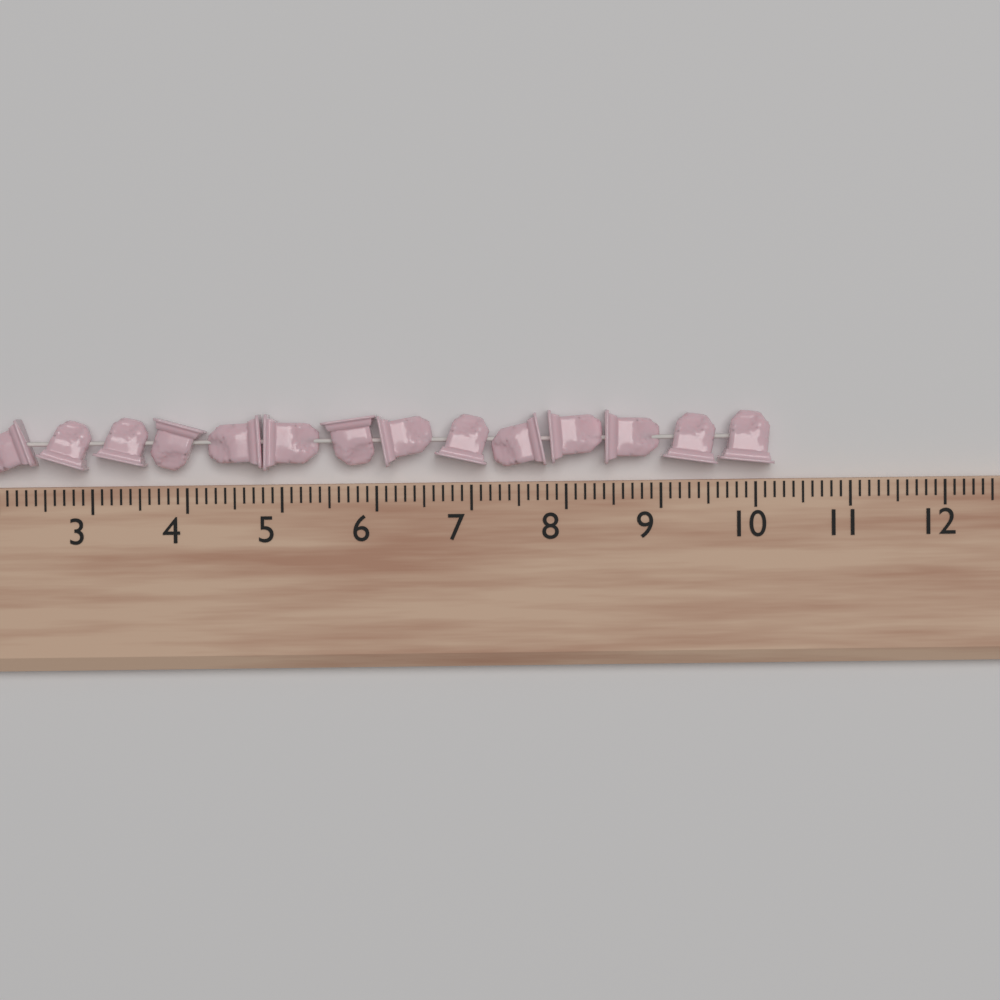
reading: 10.2 (no unit)
